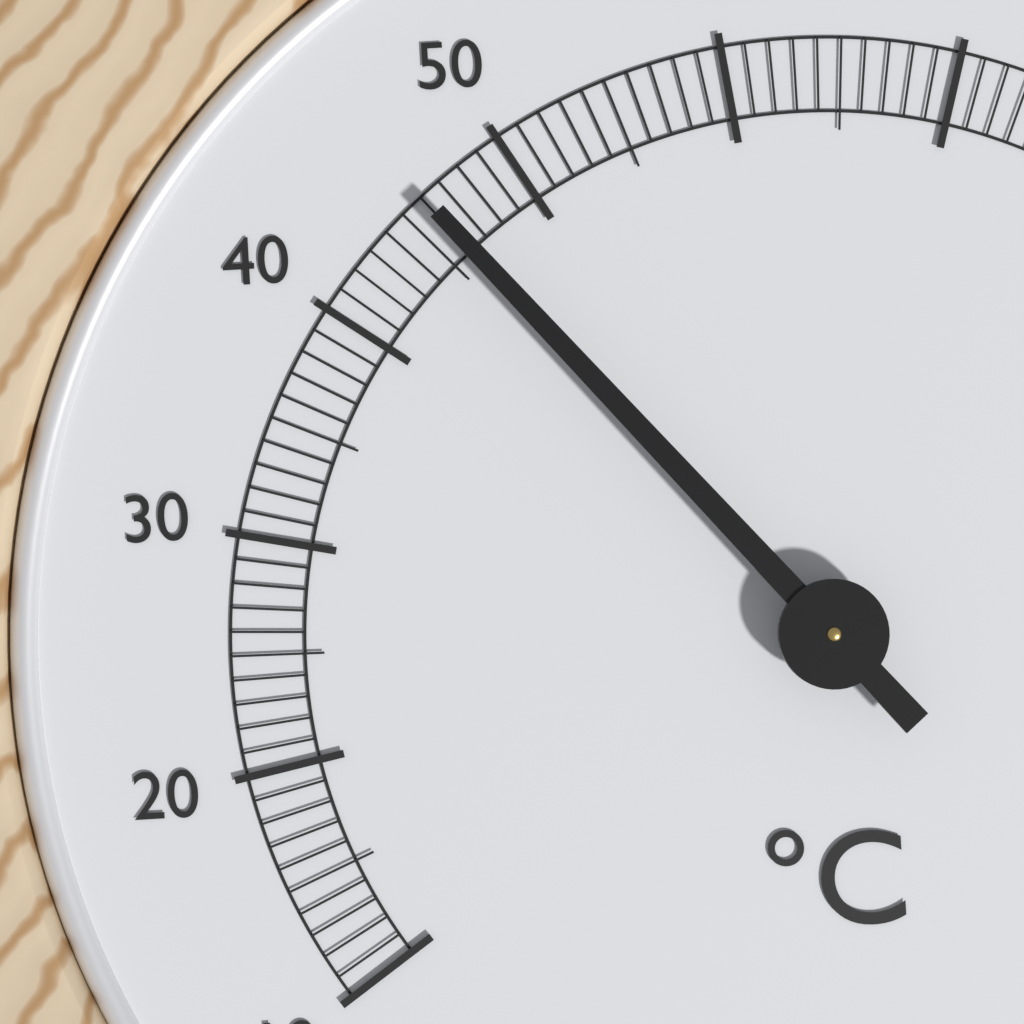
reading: 46 °C
